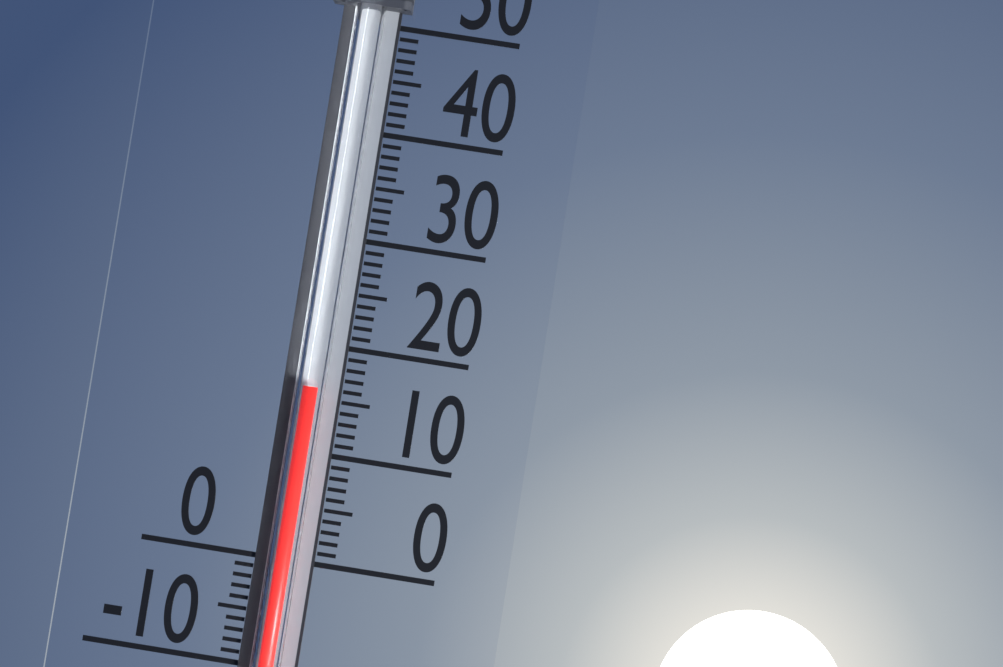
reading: 16 (no unit)
